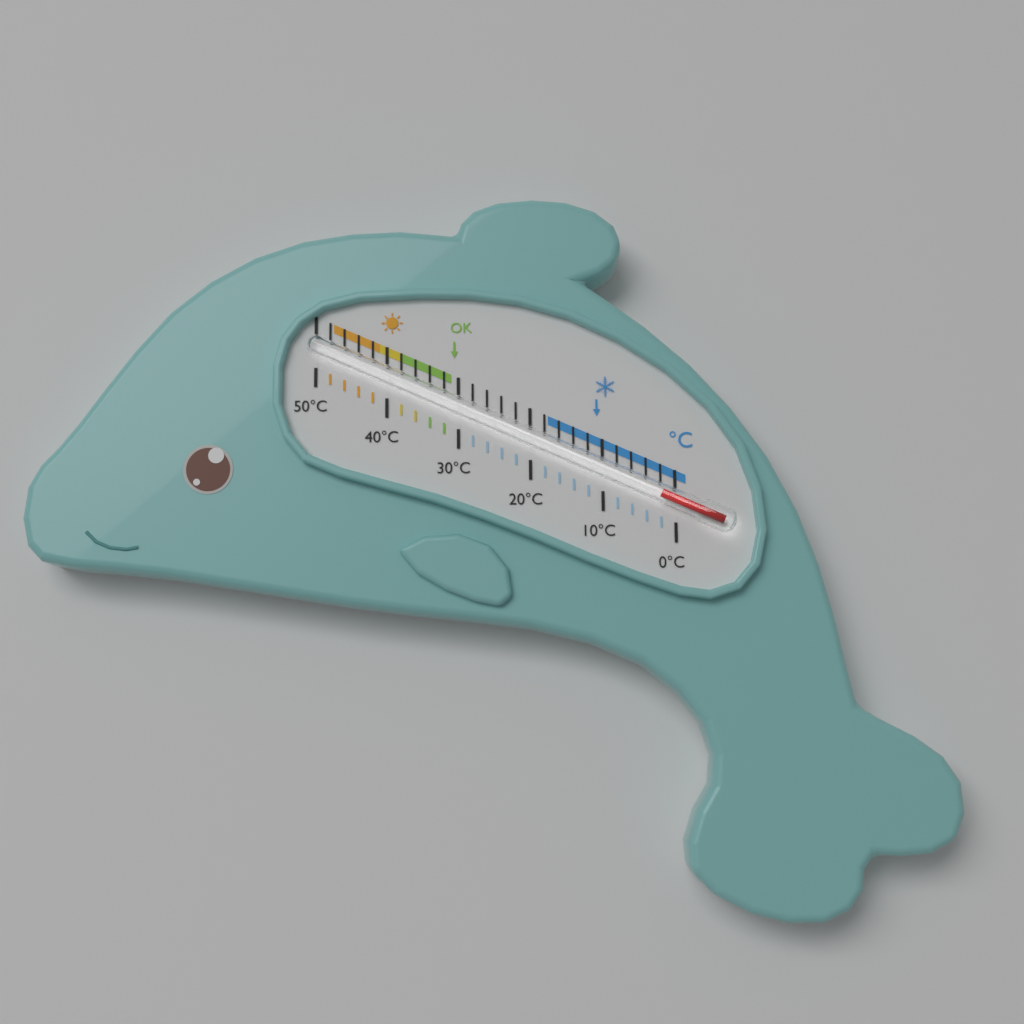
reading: 2 °C
